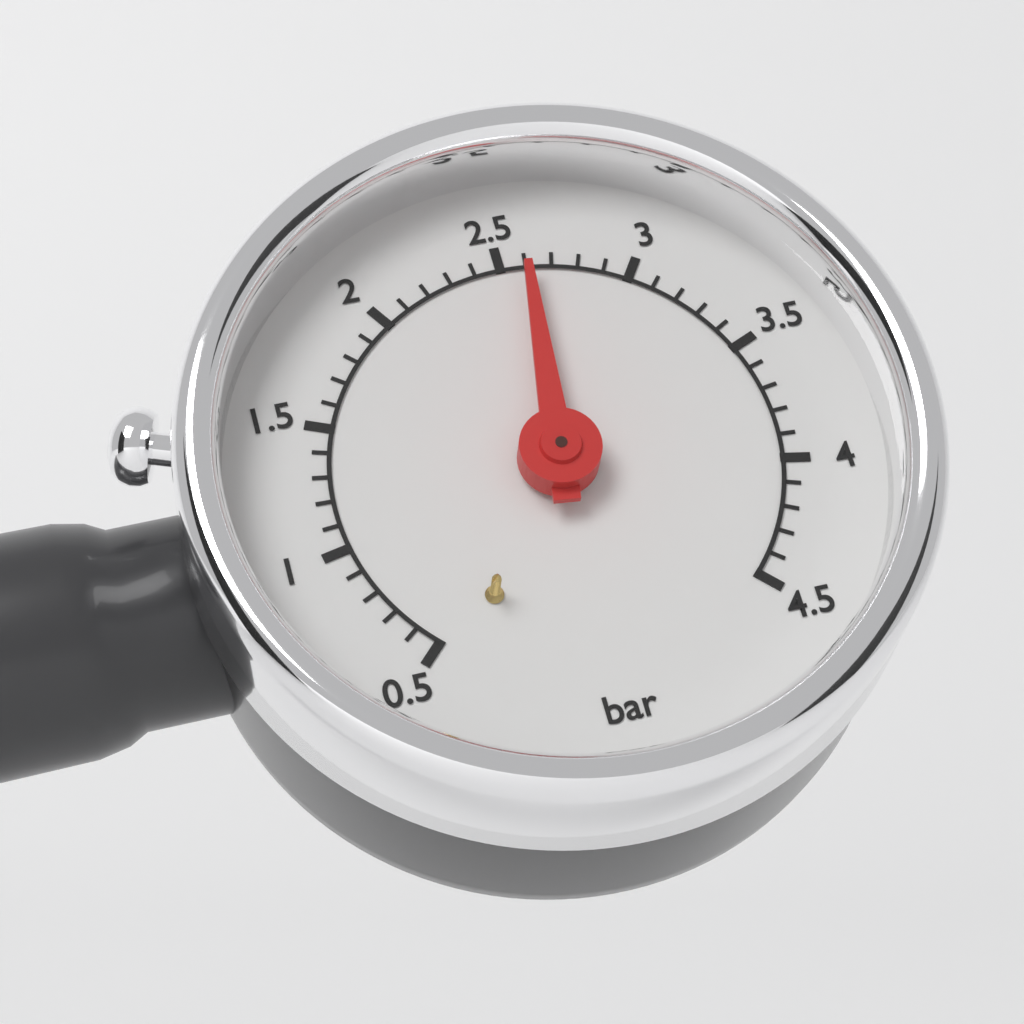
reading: 2.6 bar
